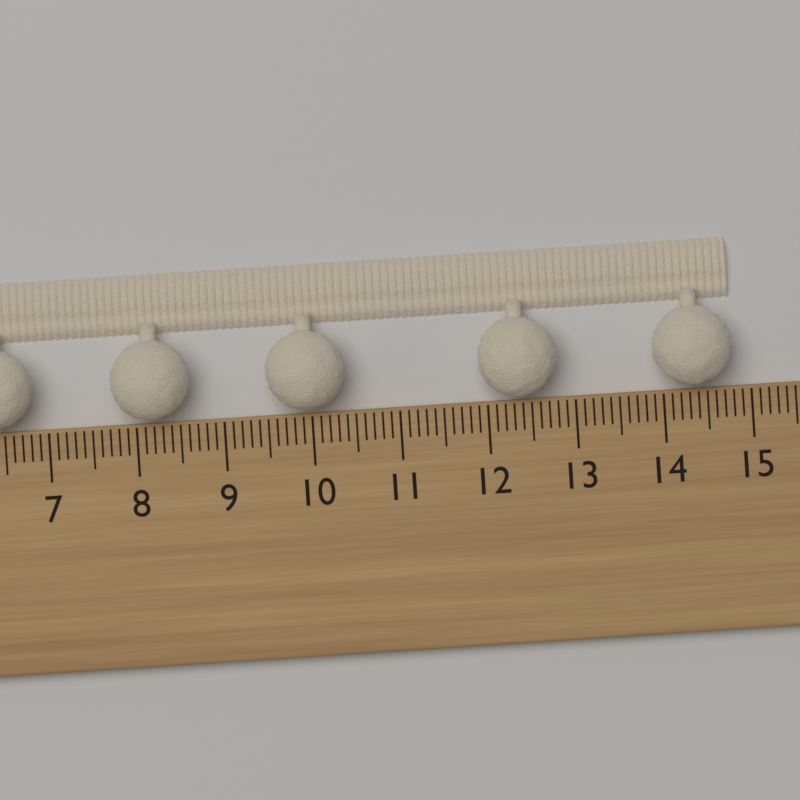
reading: 14.8 cm
